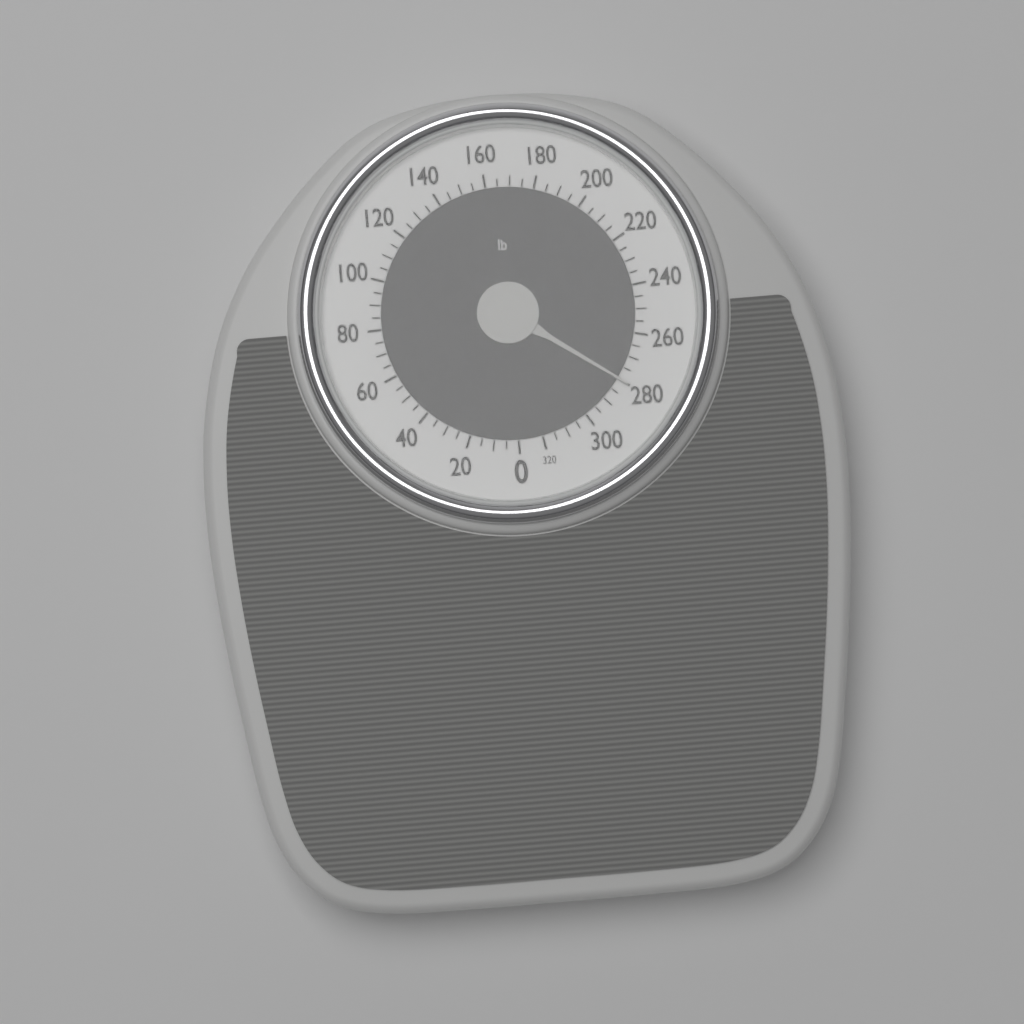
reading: 280 lb
